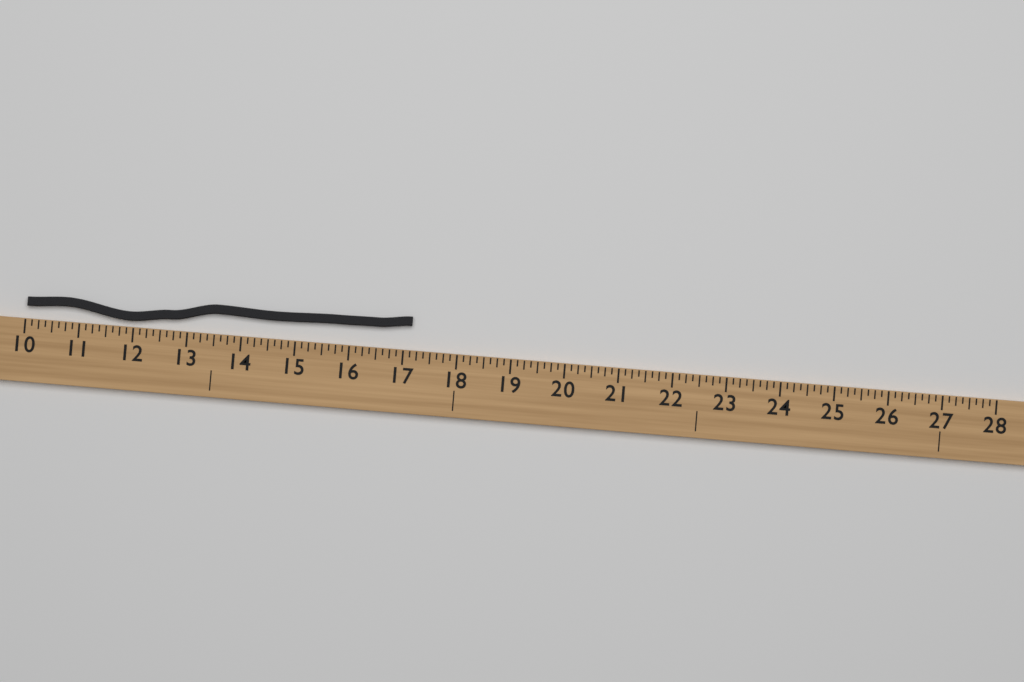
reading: 17.125 (no unit)
